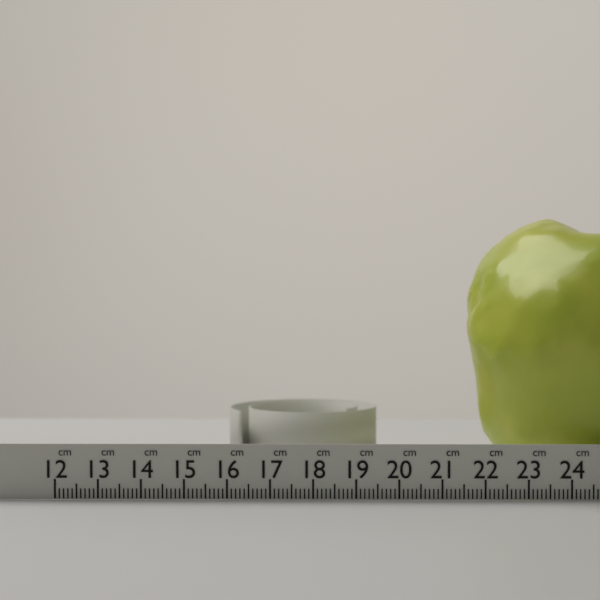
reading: 21.7 cm
